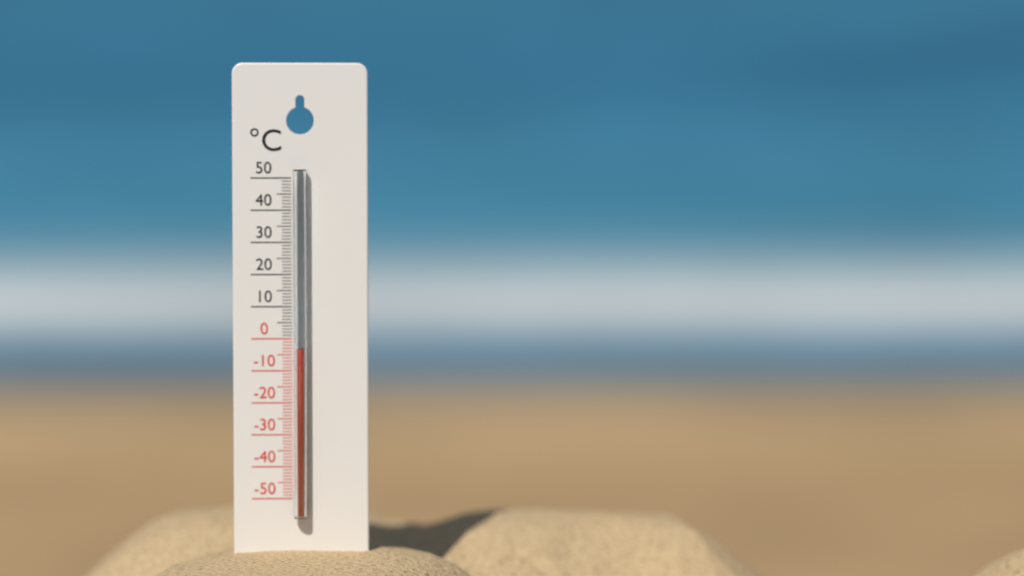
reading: -3 °C
